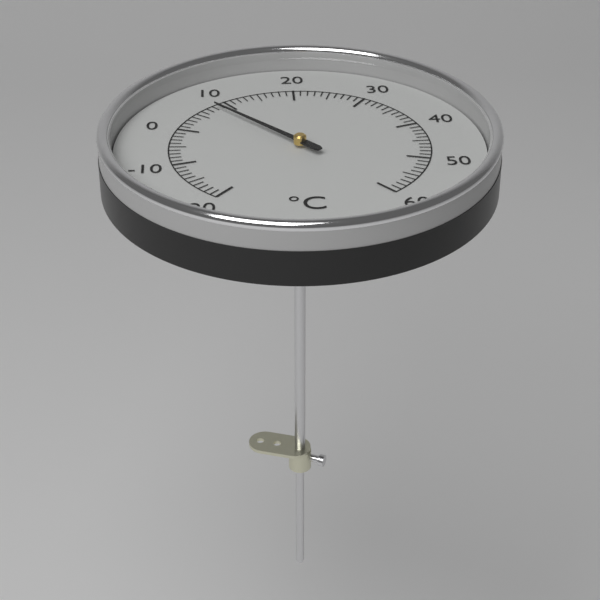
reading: 8 °C
